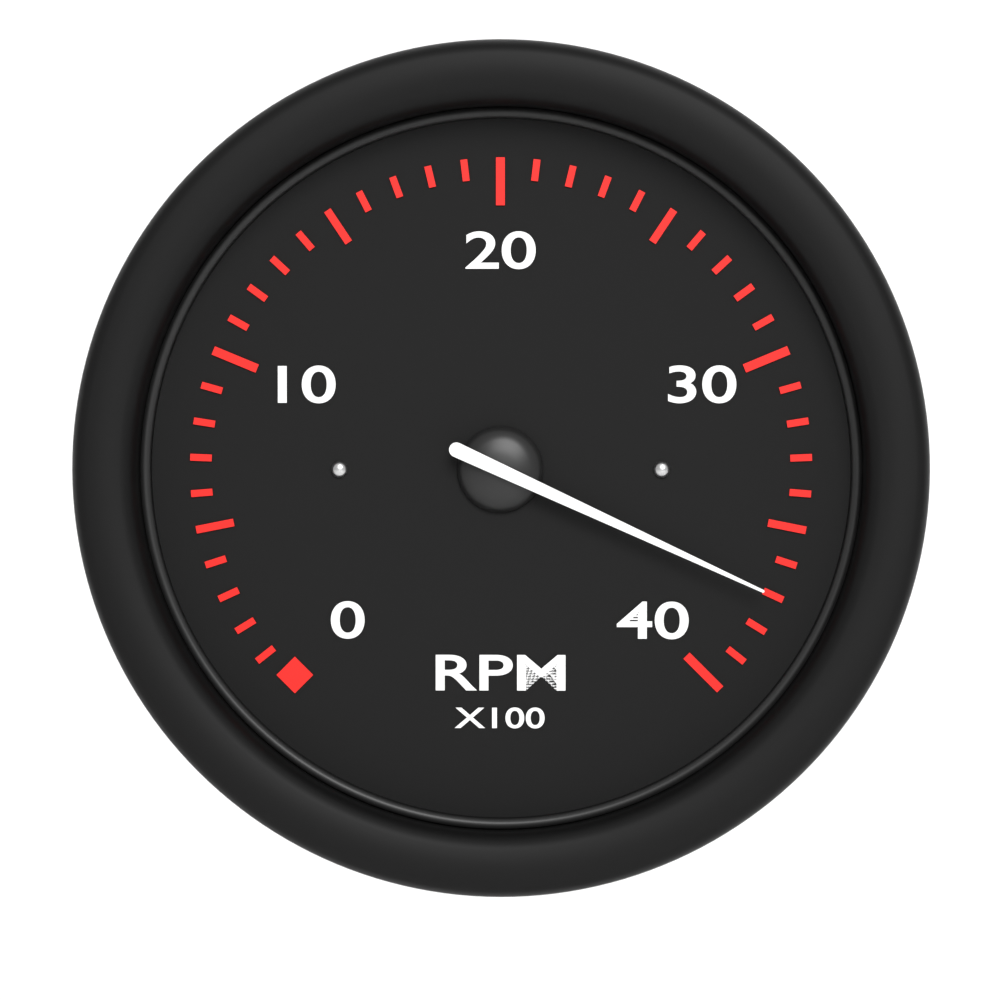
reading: 37 RPM x100
